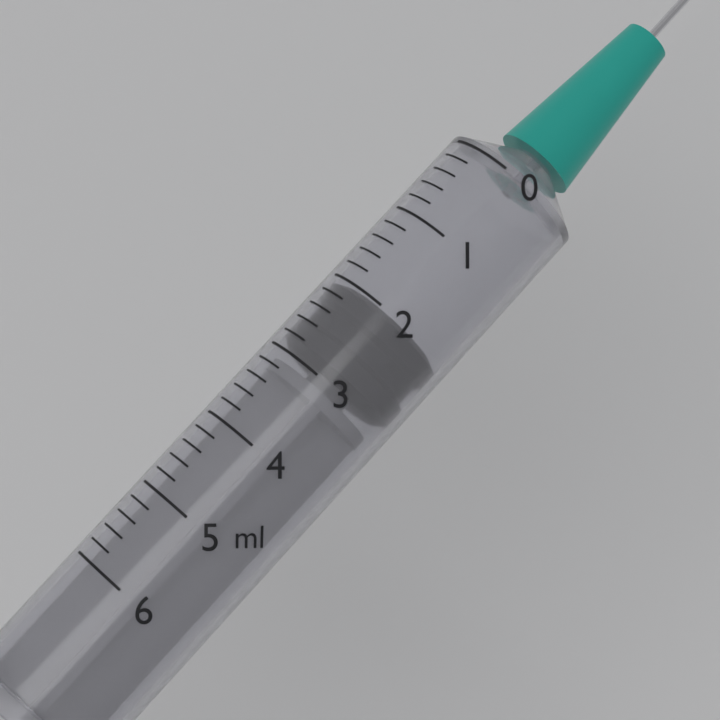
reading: 2.0 ml
